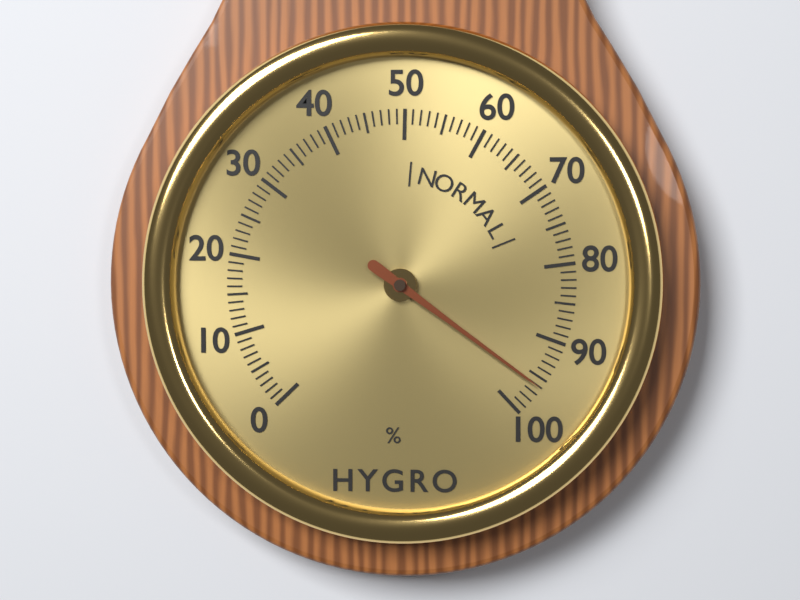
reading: 96 %
